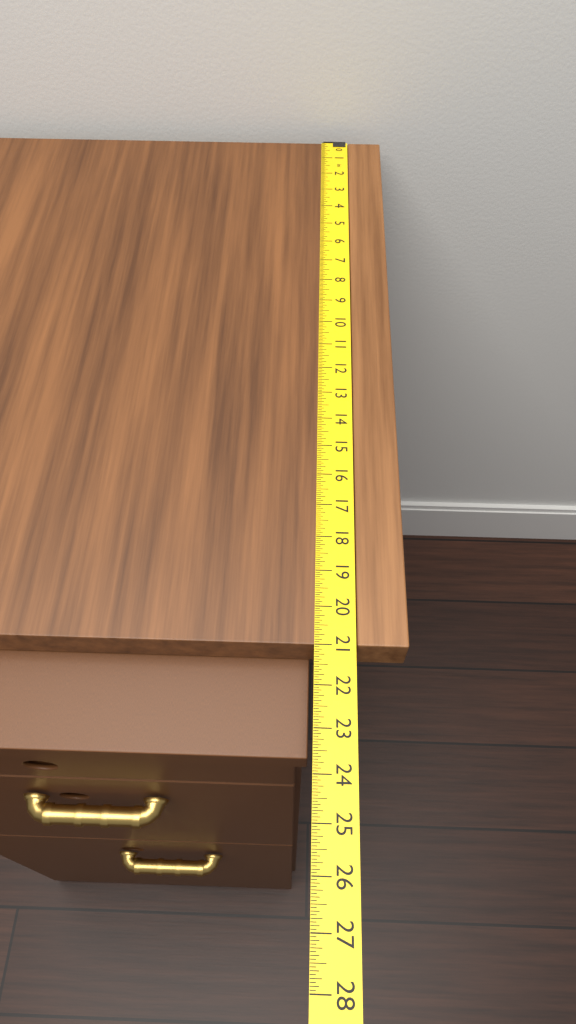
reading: 21.0000 in
